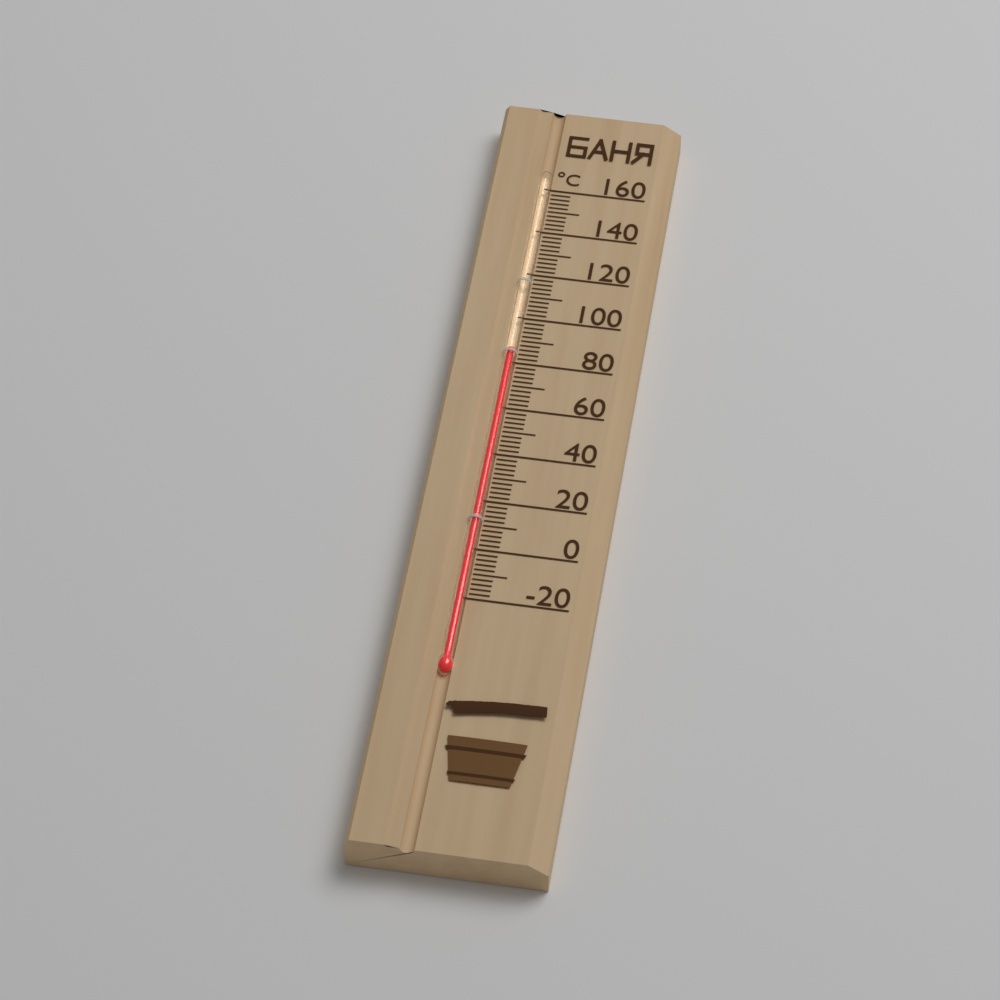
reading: 86 °C
